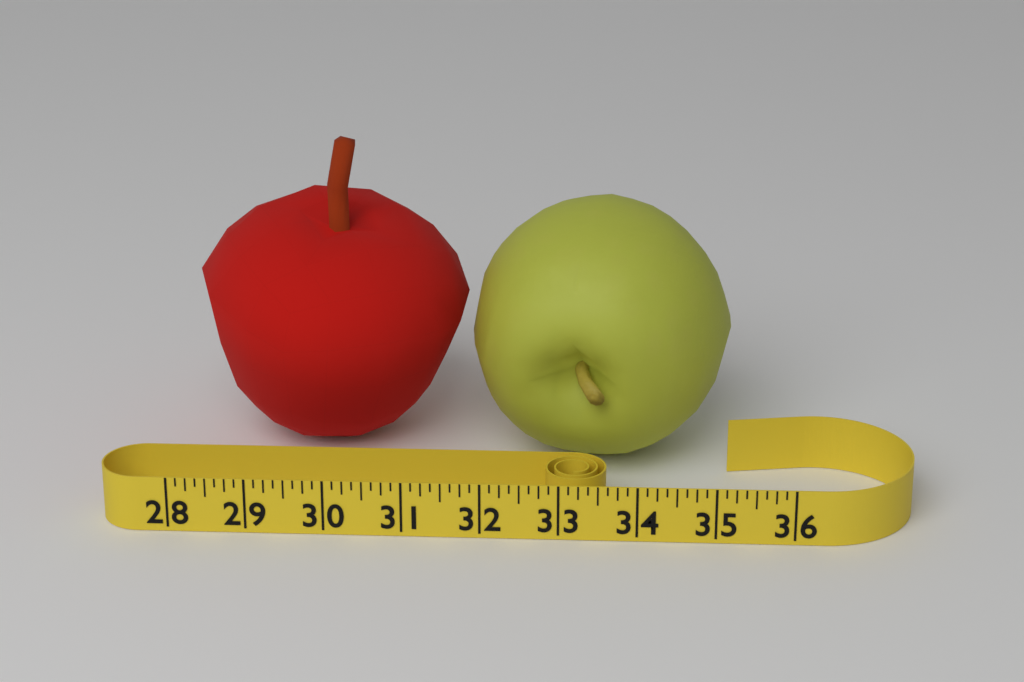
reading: 35.250 (no unit)
